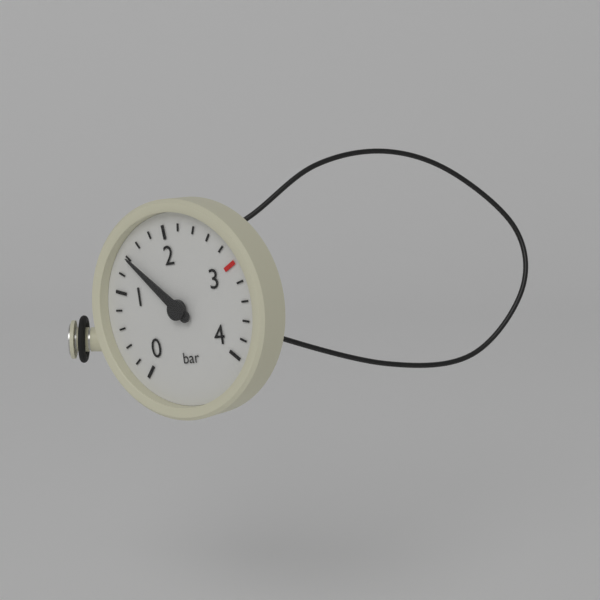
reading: 1.4 bar
